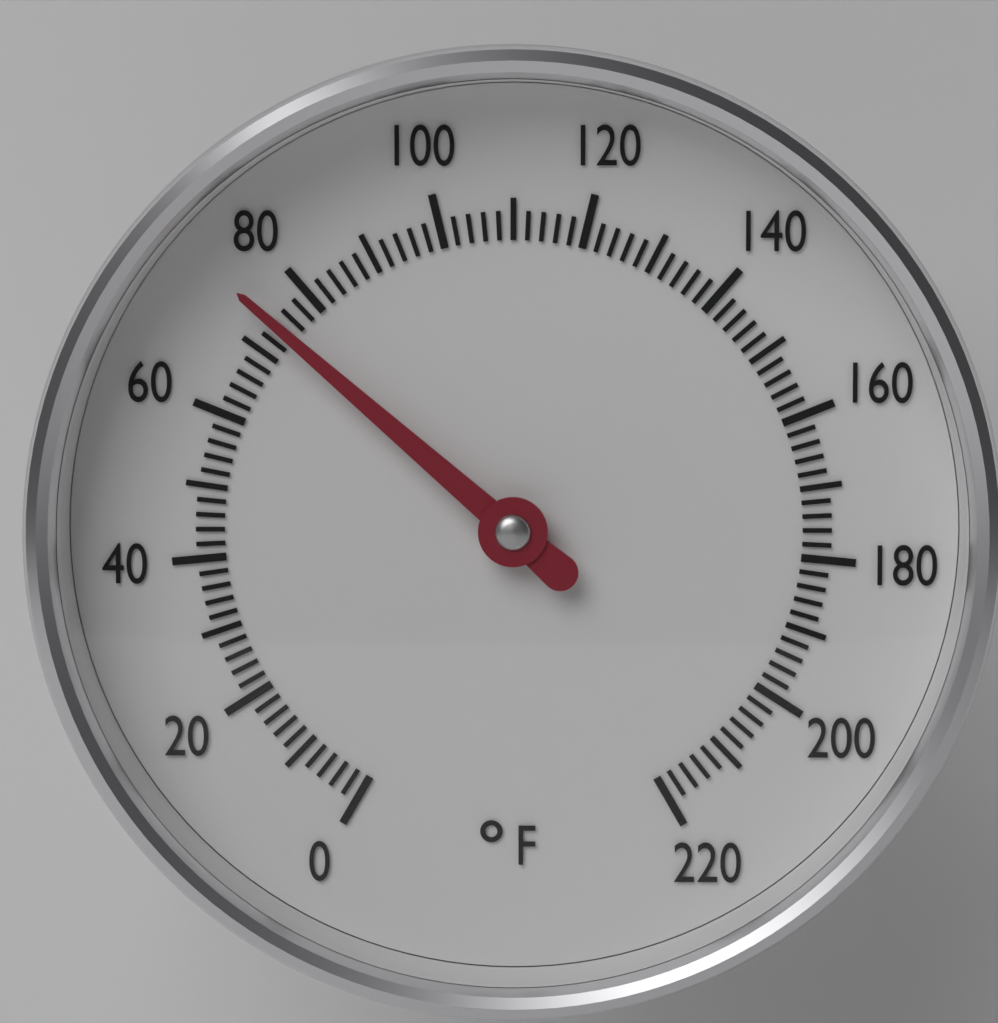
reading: 74 °F
